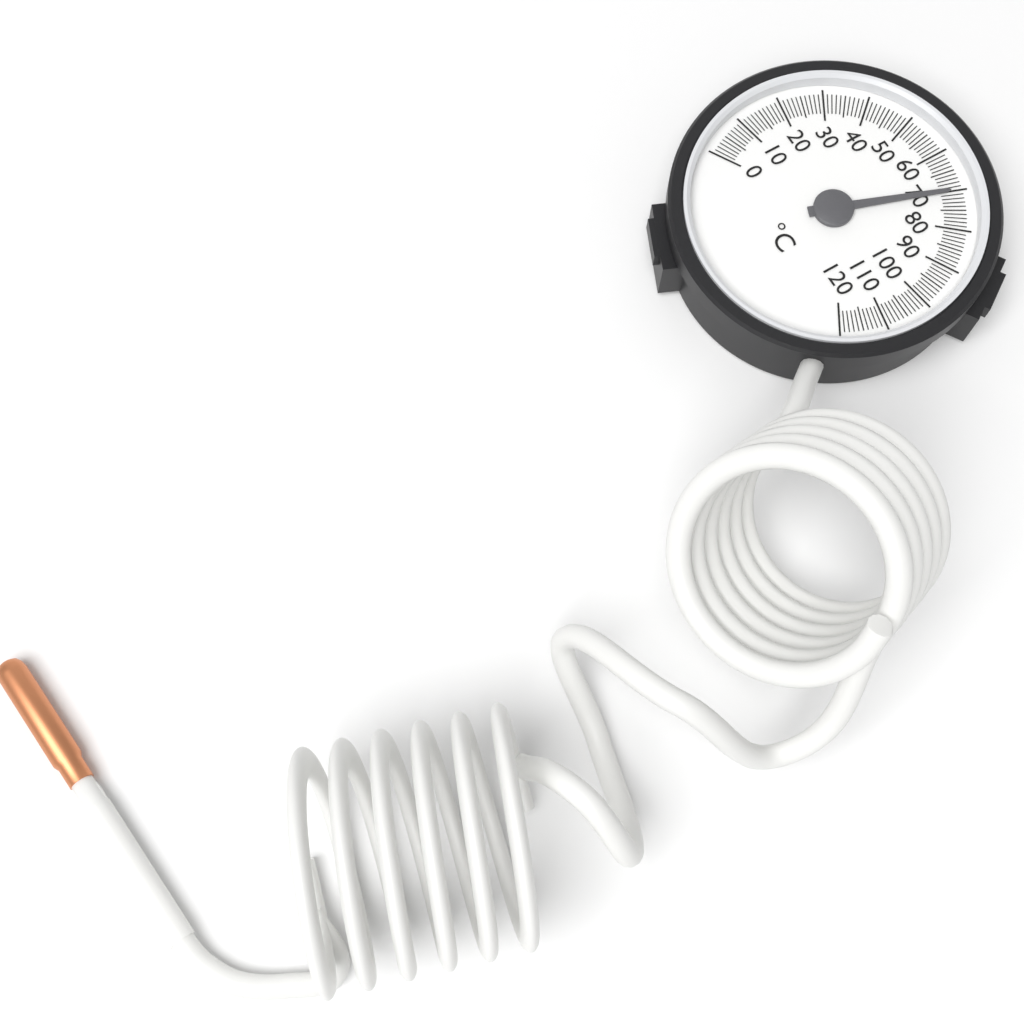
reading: 70 °C
